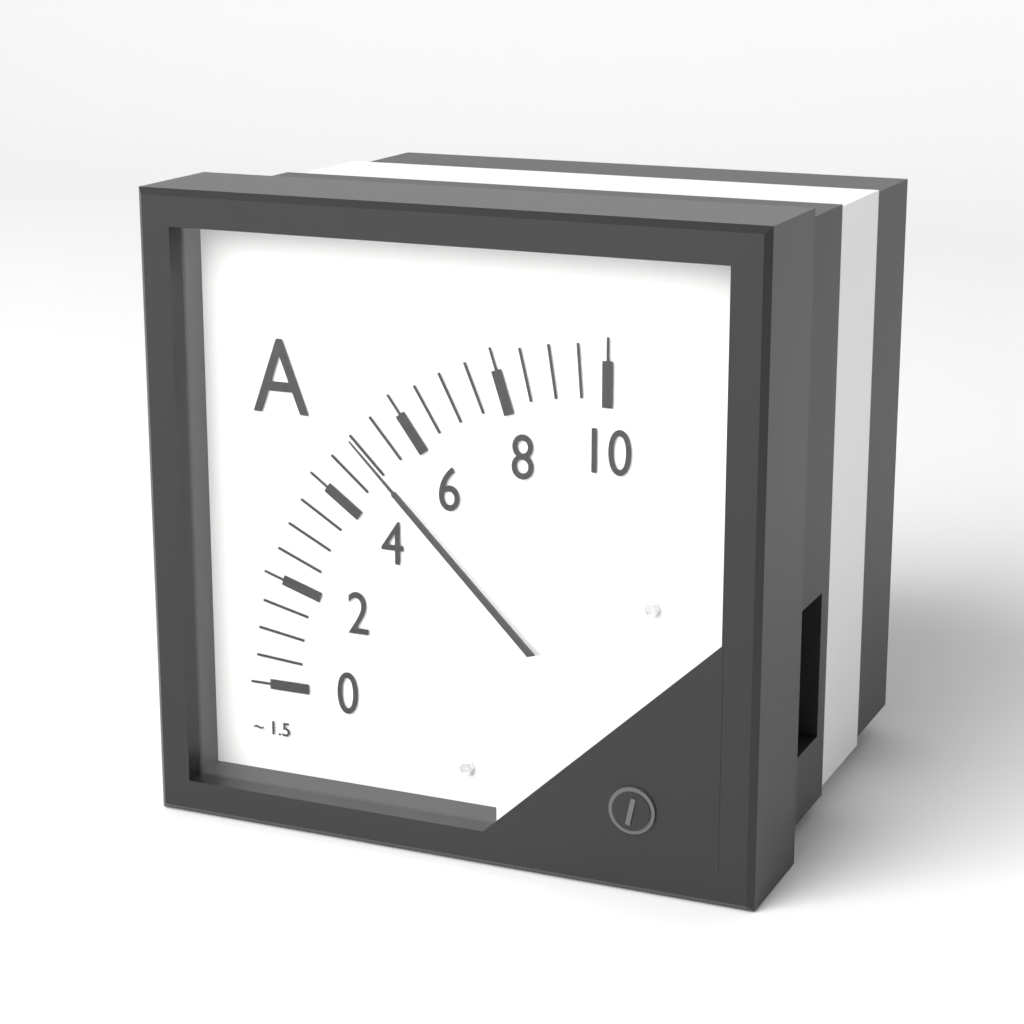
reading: 5.0 A
